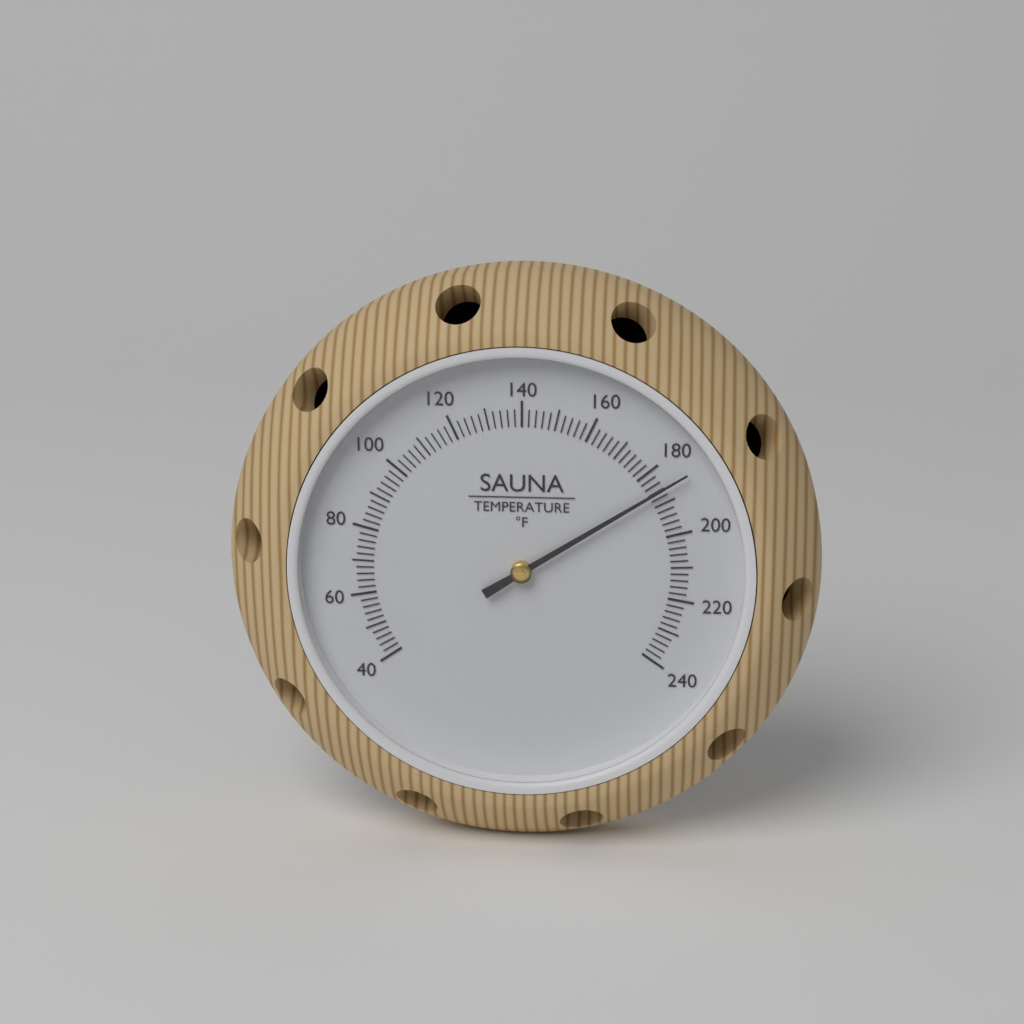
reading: 186 °F
